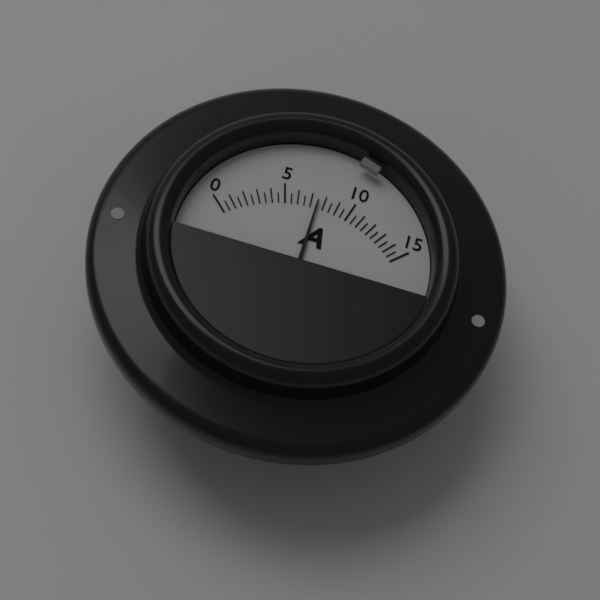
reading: 7.5 A
